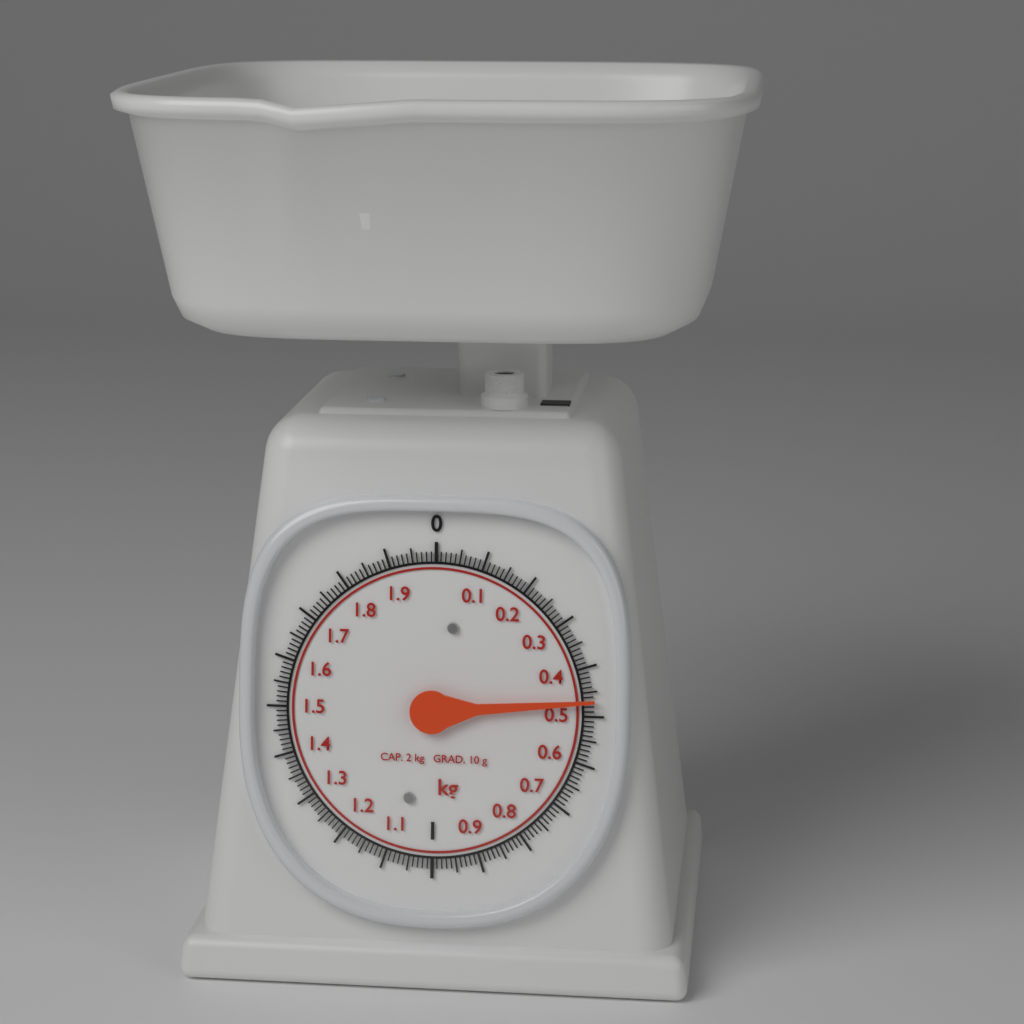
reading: 0.47 kg
